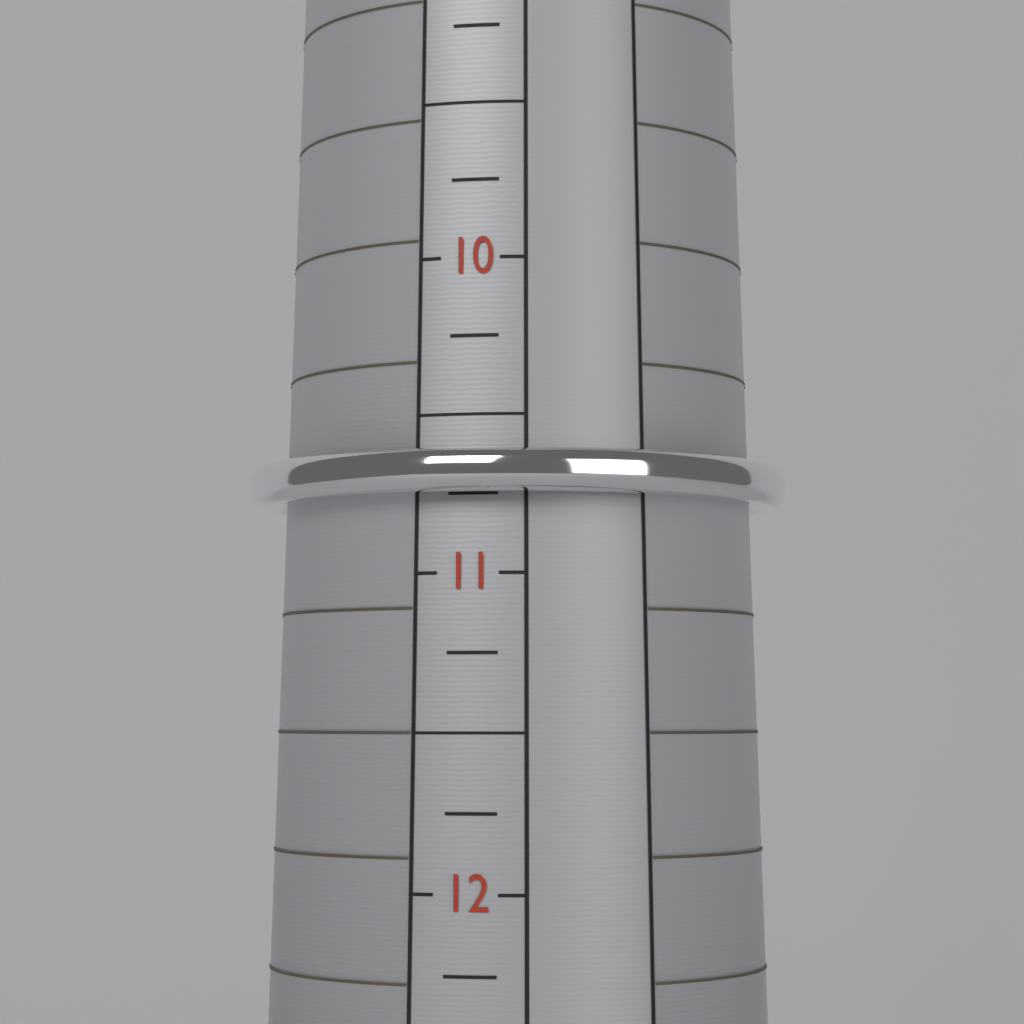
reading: 10.75 (no unit)
